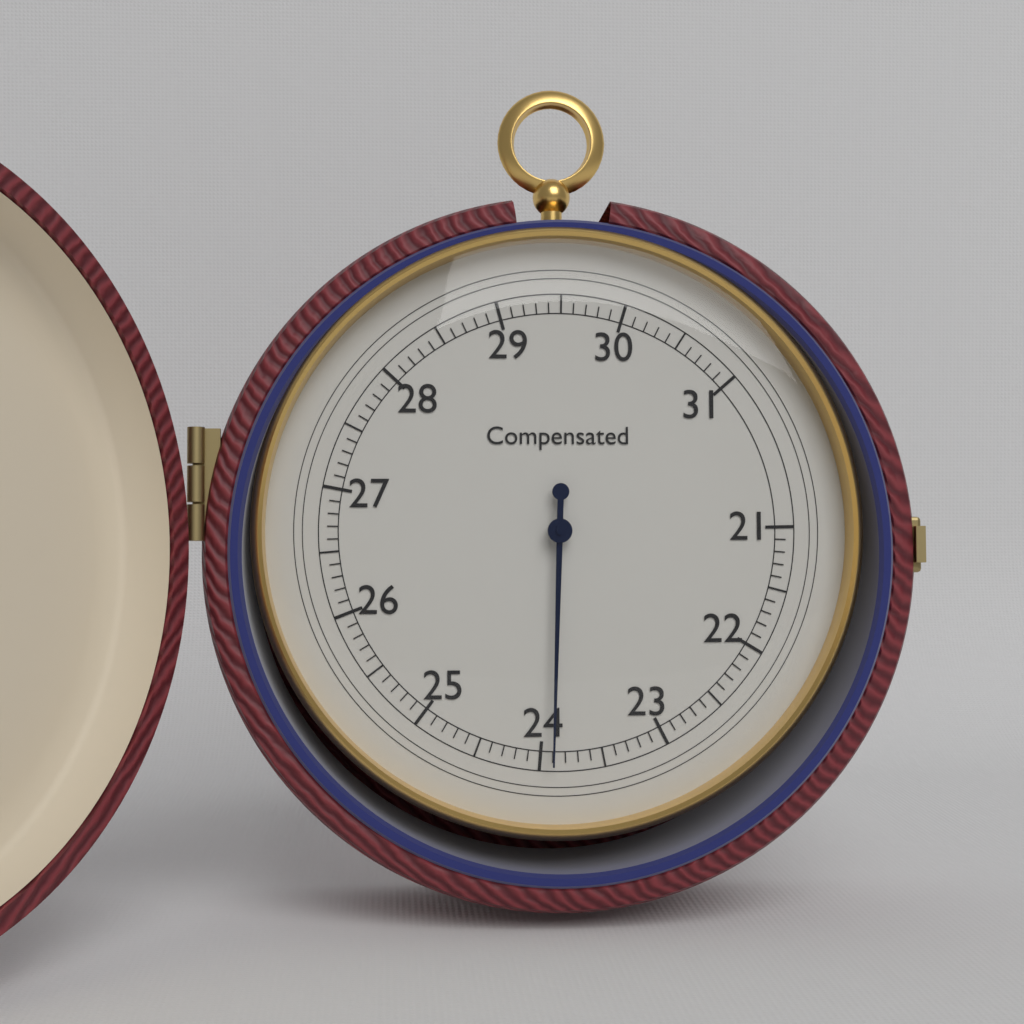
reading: 23.9 (no unit)
